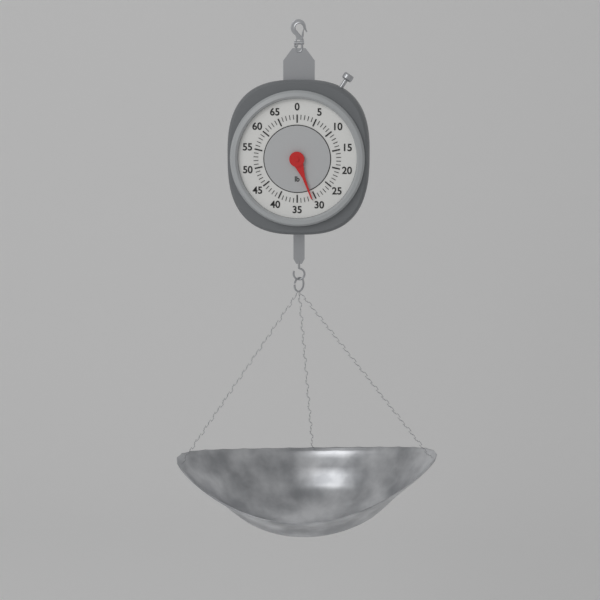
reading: 31 lb
